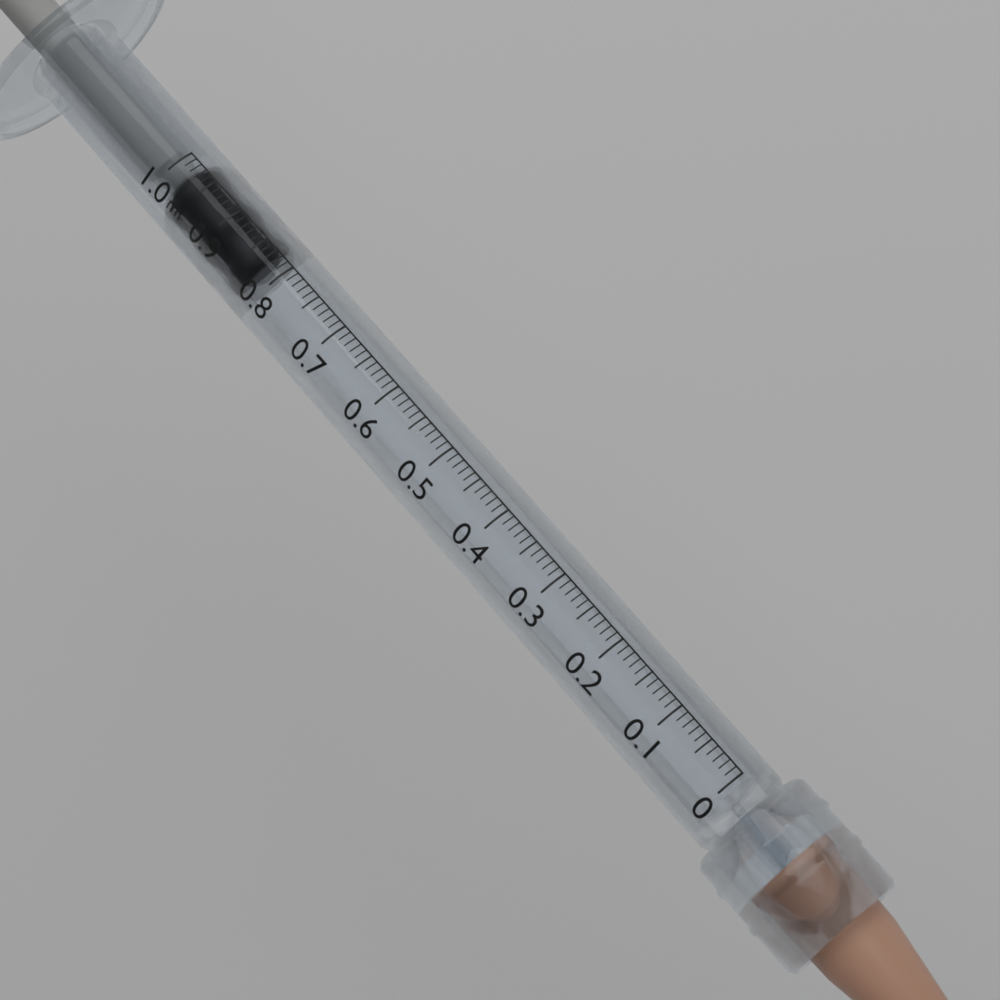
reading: 0.83 ml
